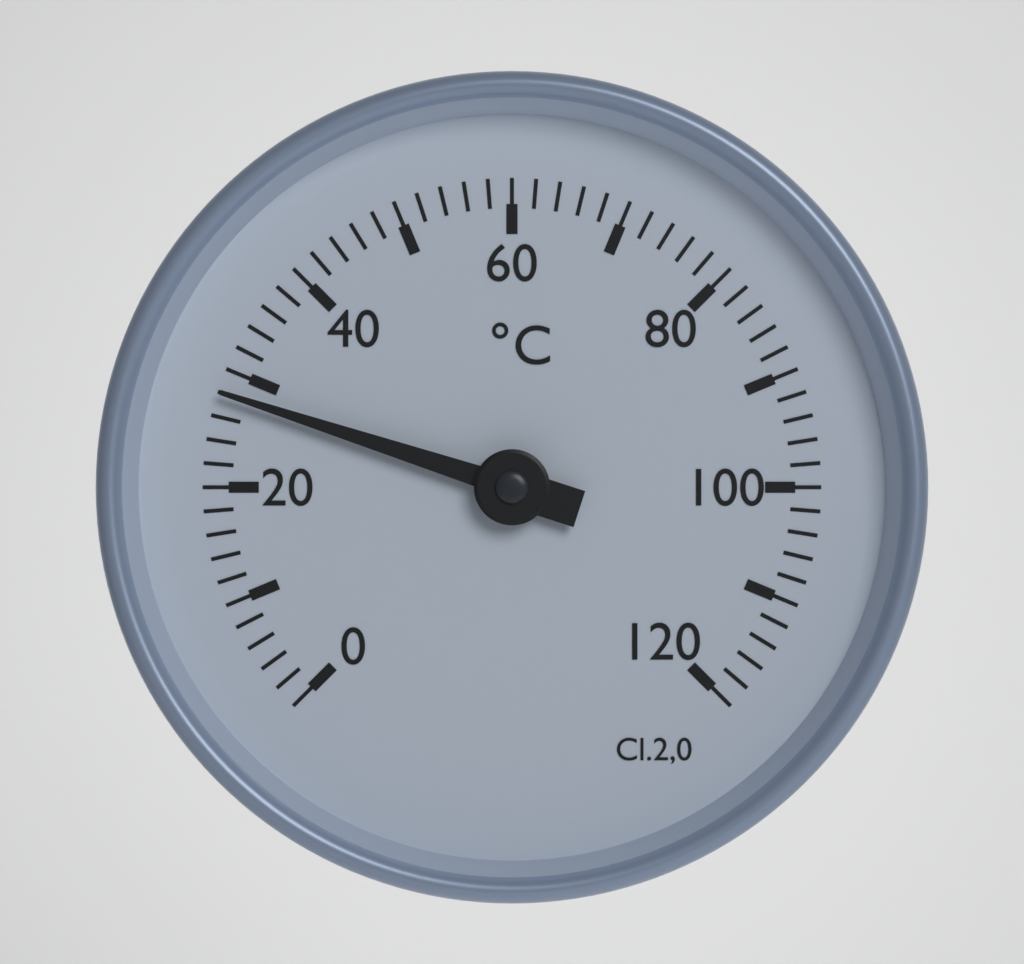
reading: 28 °C
